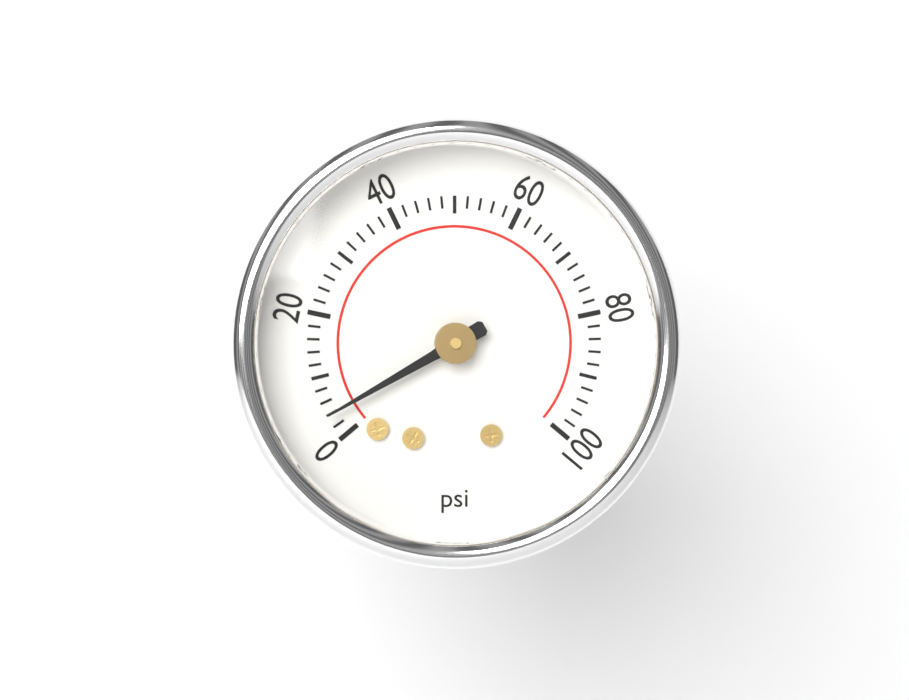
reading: 4 psi
